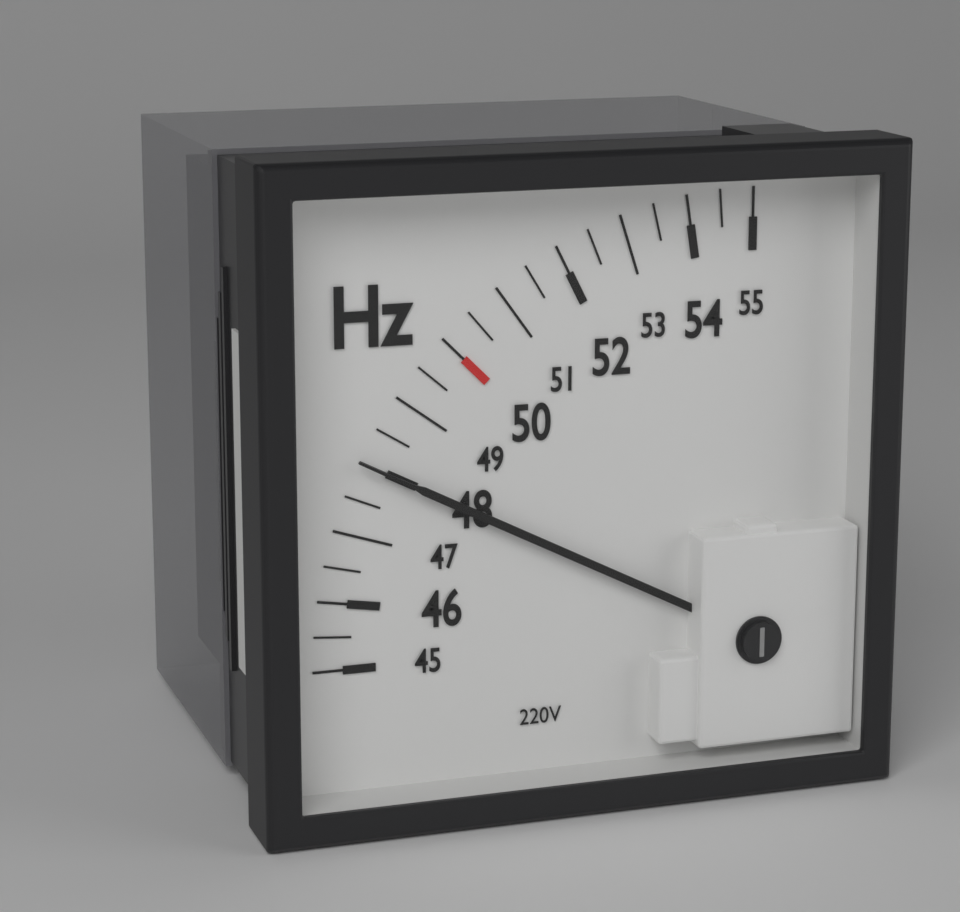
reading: 48.0 Hz
